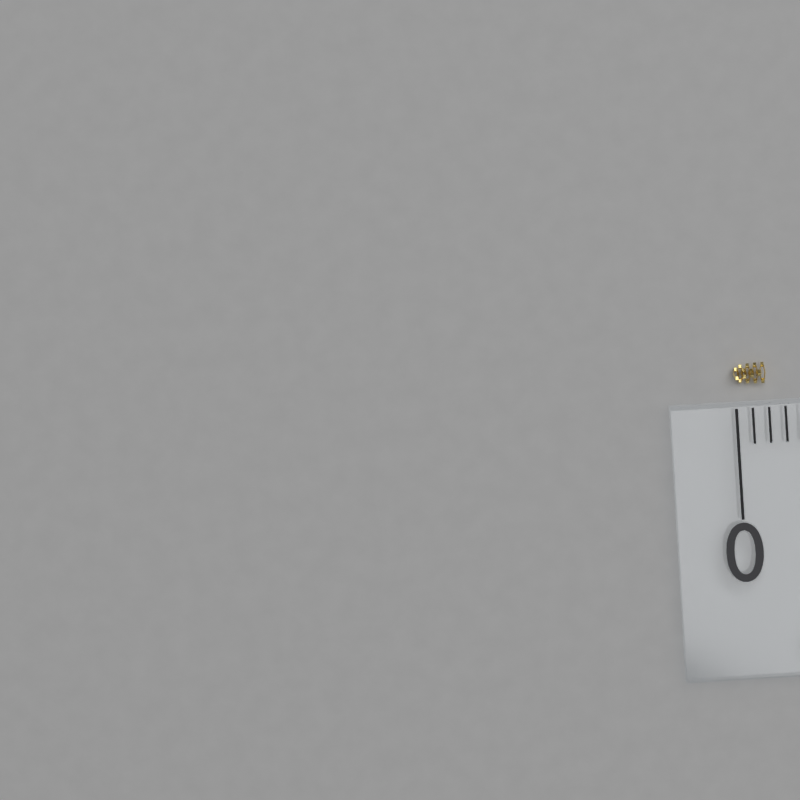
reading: 0.2 cm
